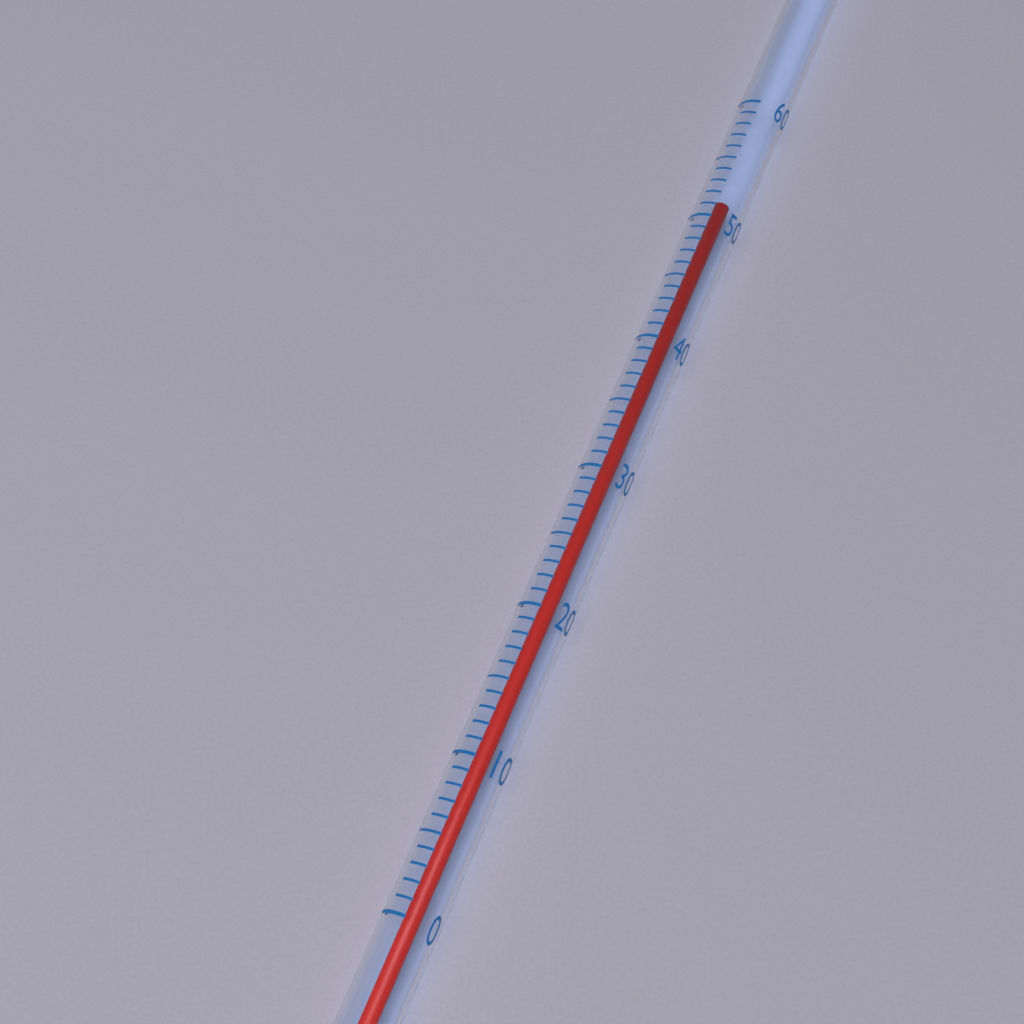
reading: 52 (no unit)
